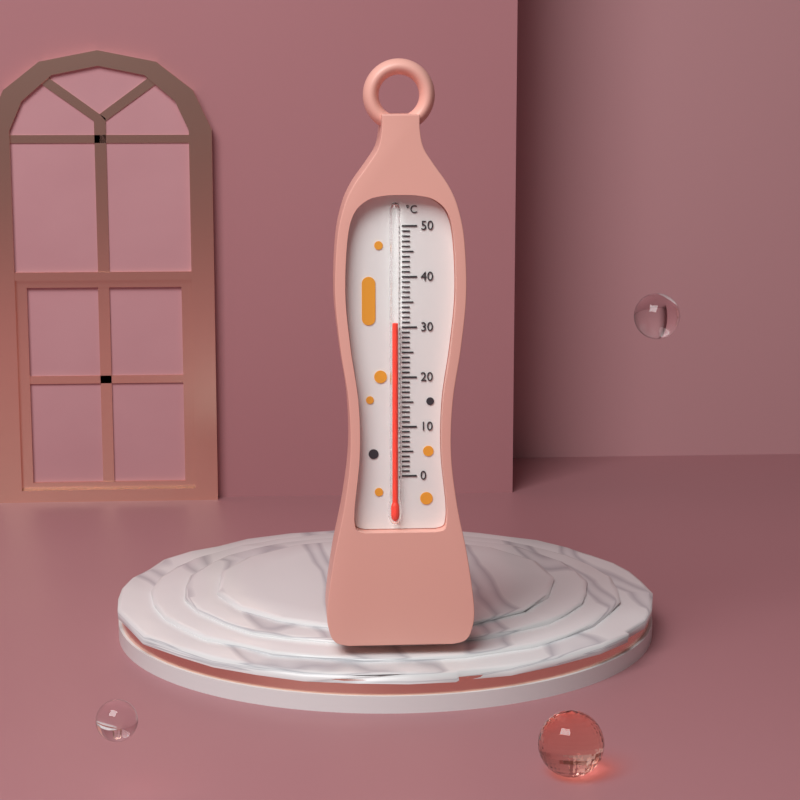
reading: 31 °C
